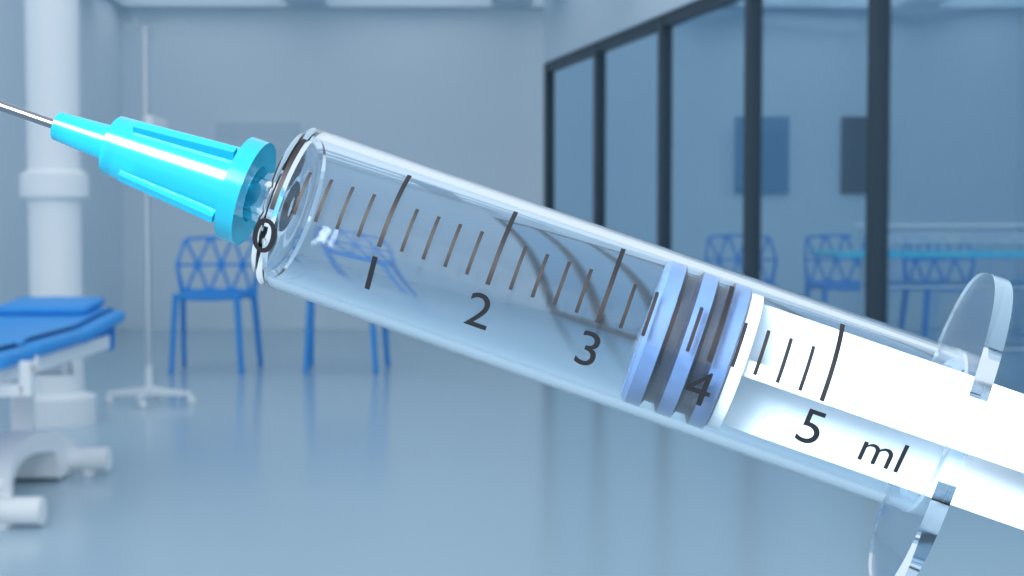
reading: 3.4 ml
